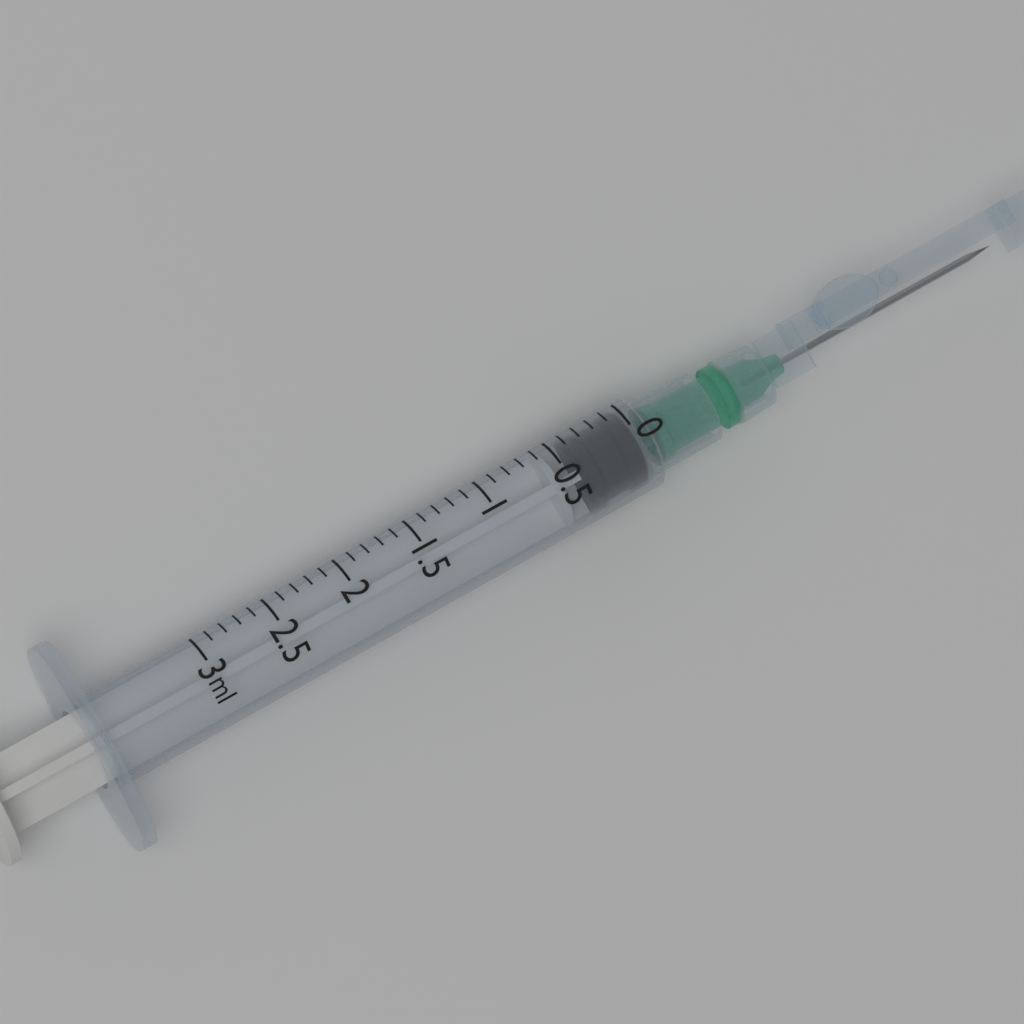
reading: 0.0 ml
